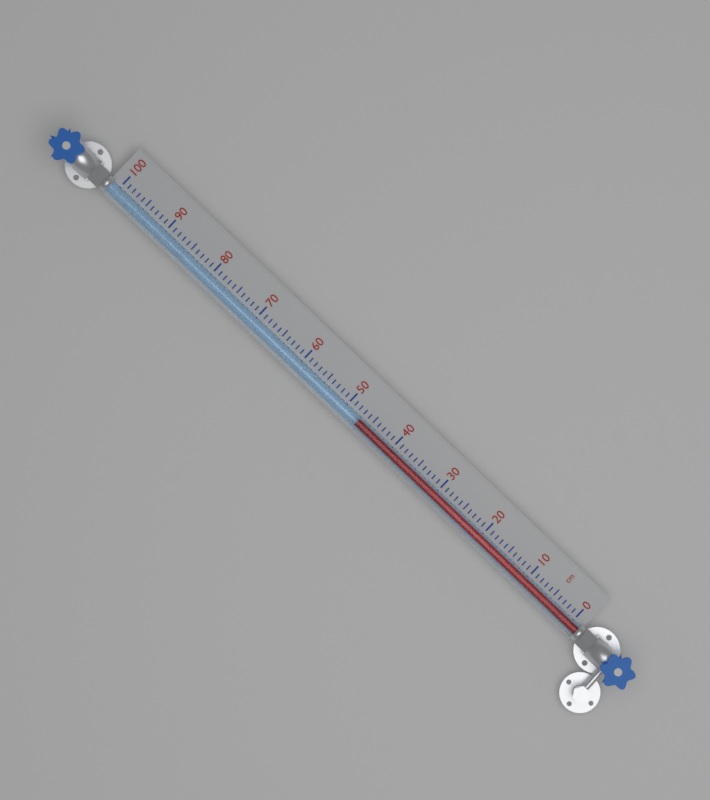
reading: 47 cm
